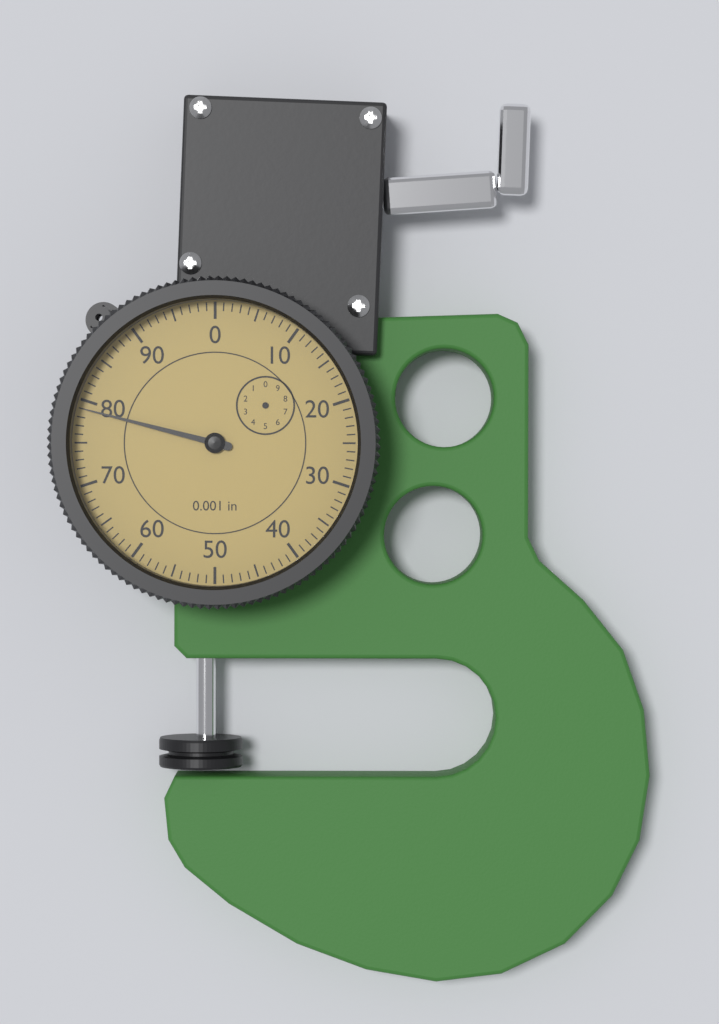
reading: 79 0.001 in
